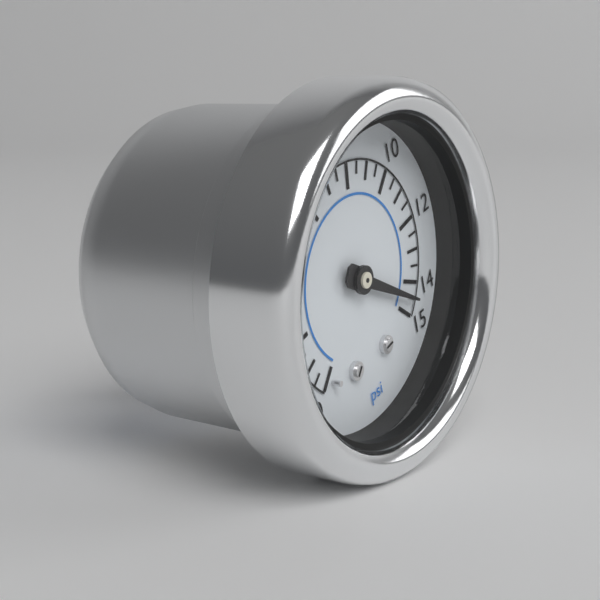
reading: 14.5 psi
